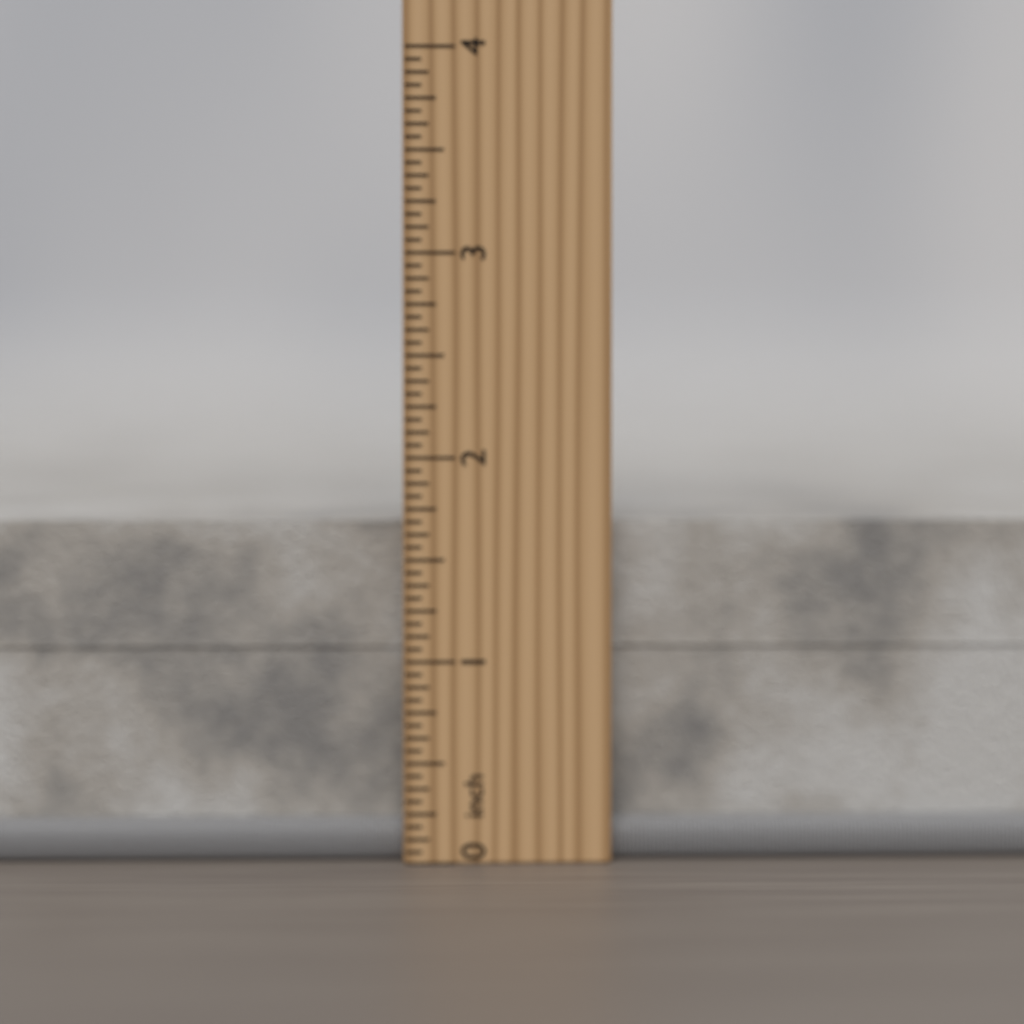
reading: 1.6875 inch
